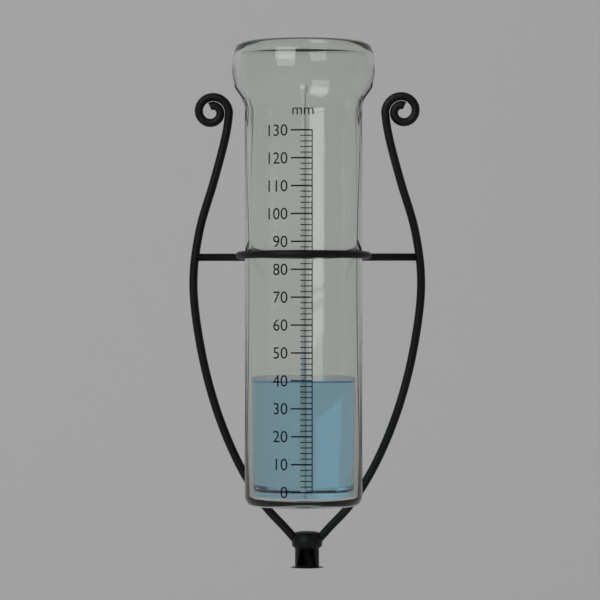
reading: 40 mm
